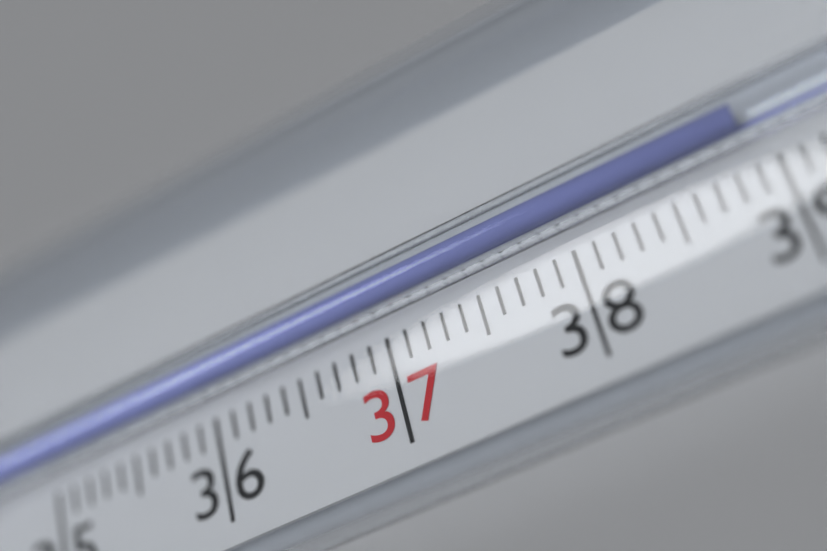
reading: 38.9 °C
